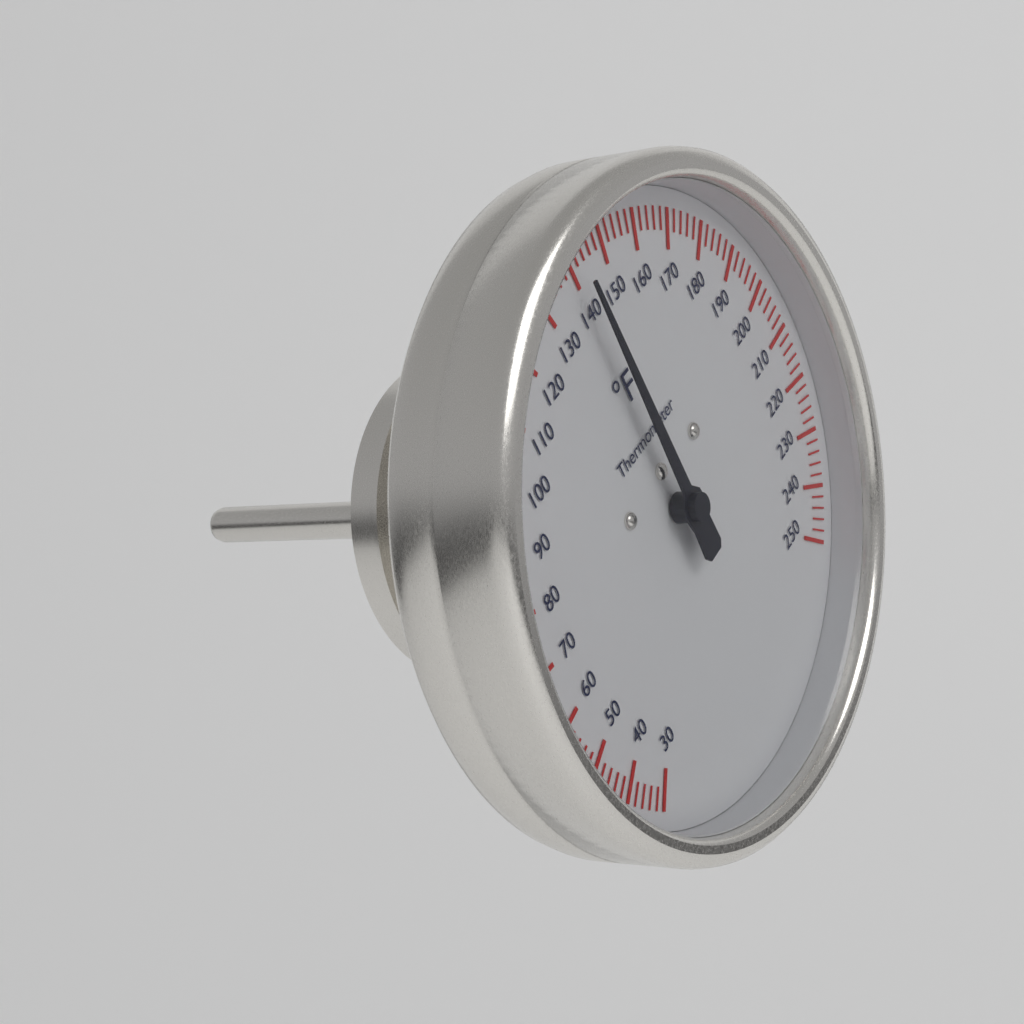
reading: 140 °F
